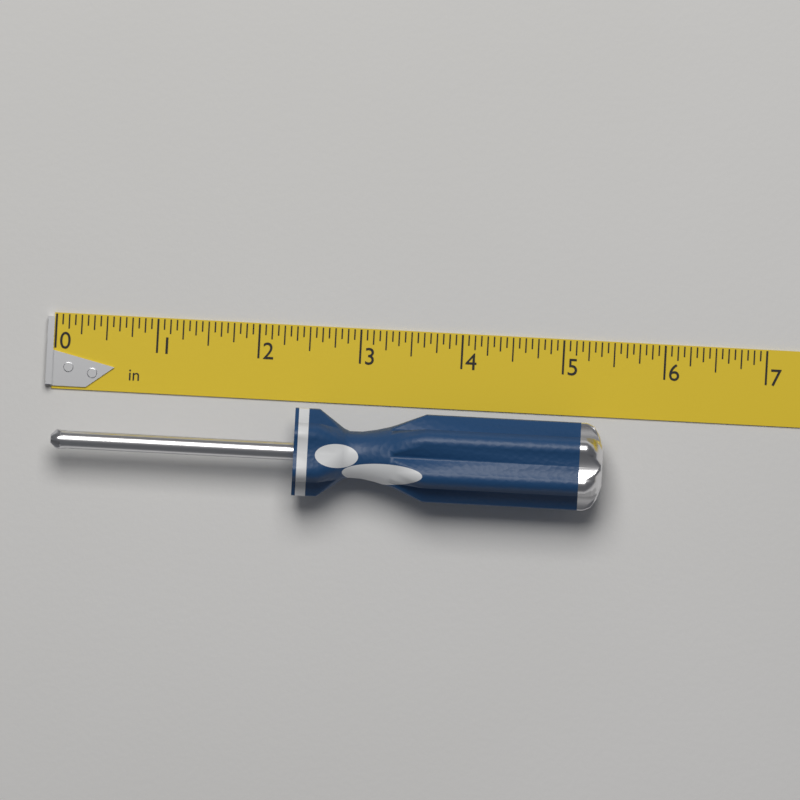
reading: 5.4375 in
